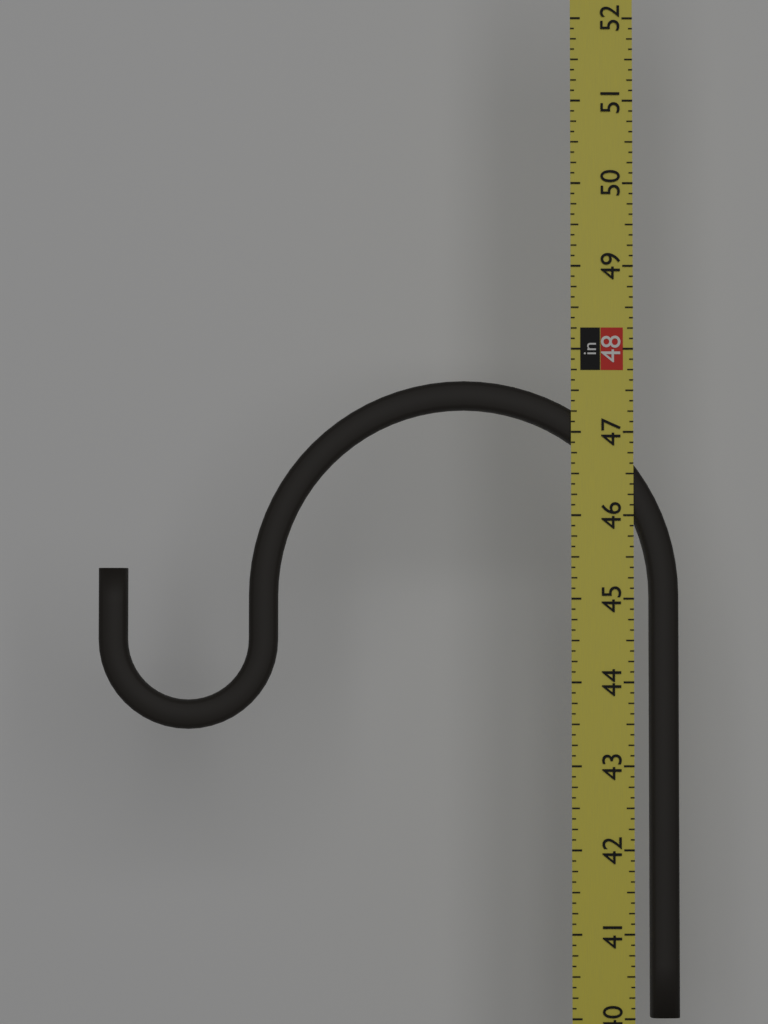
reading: 47.625 in
